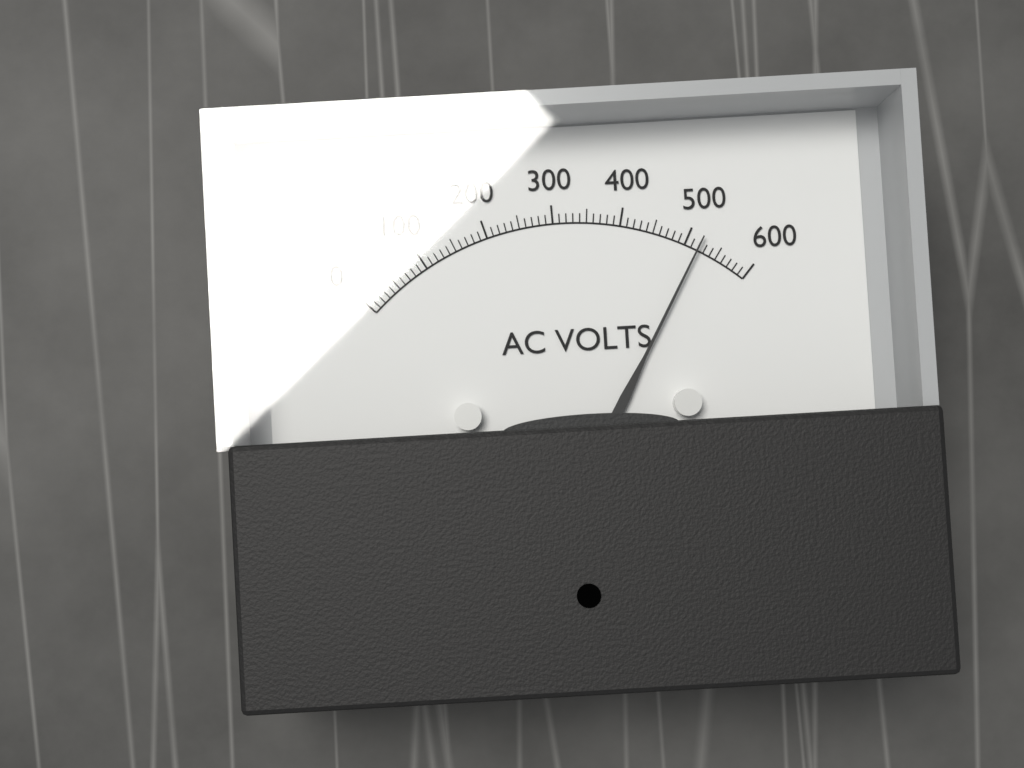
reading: 520 V
